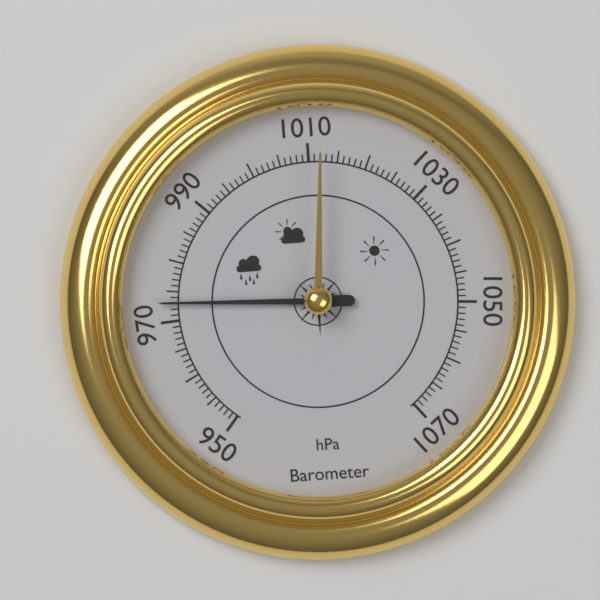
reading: 973 hPa
